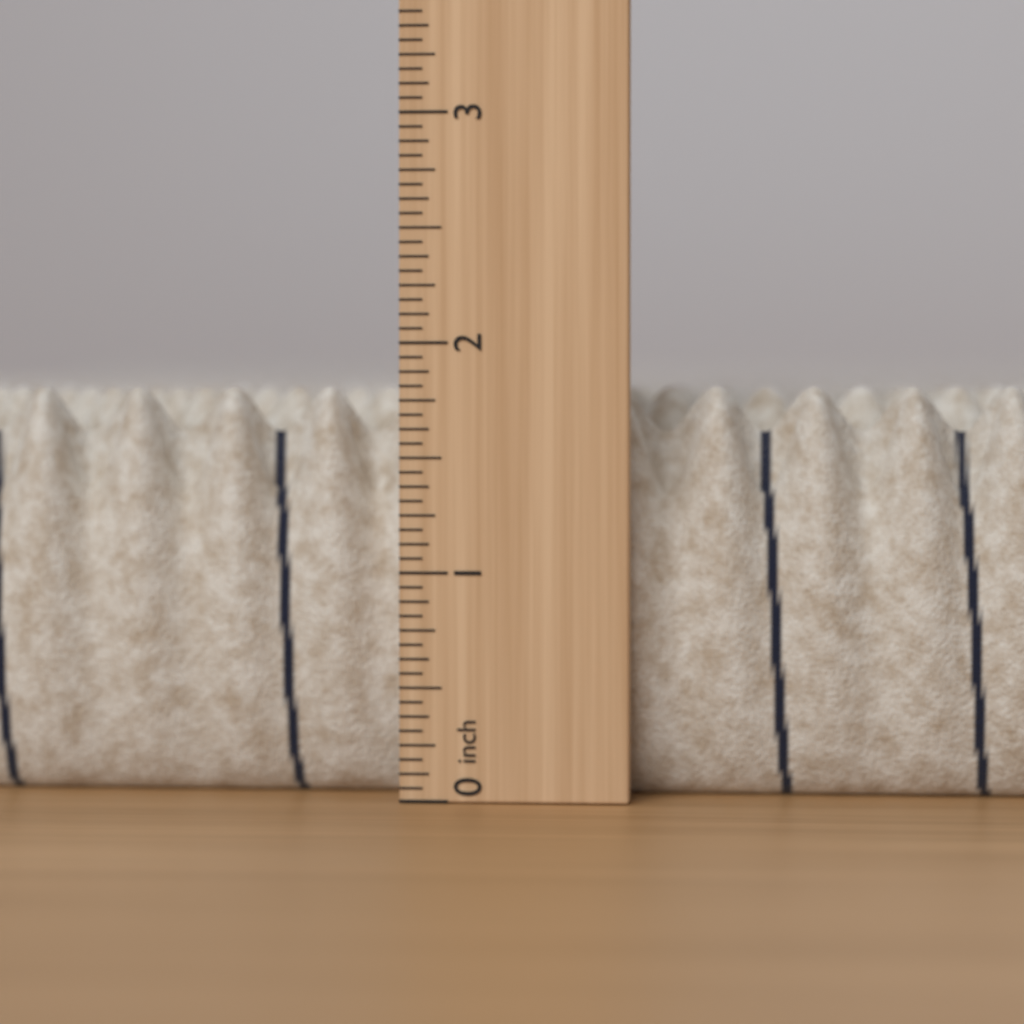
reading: 1.8125 in
